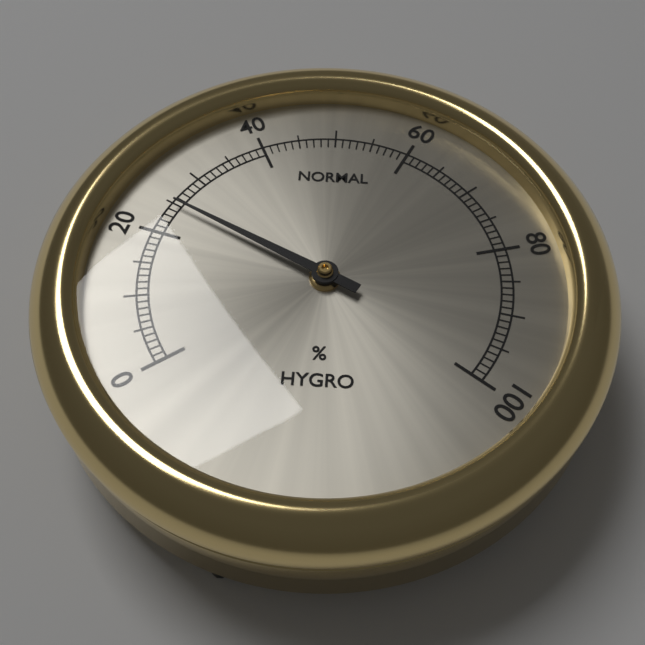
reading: 25 %
